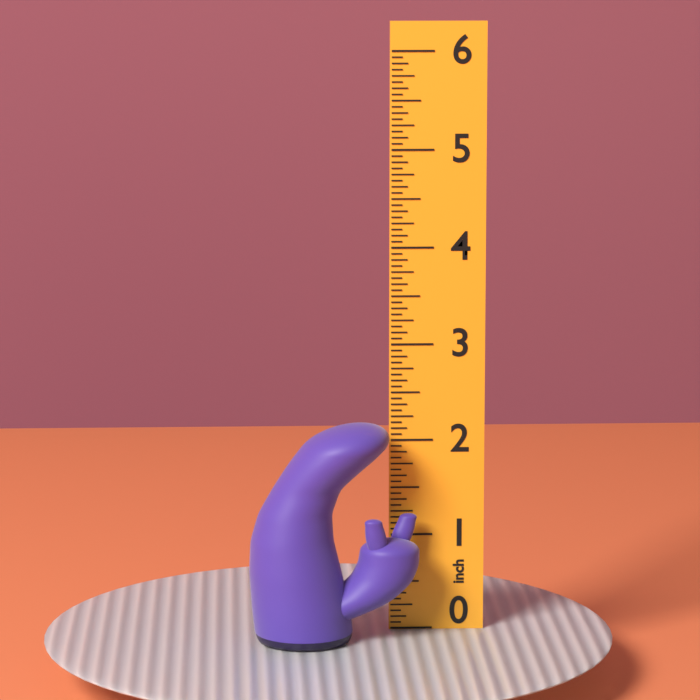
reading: 2.2500 inch
